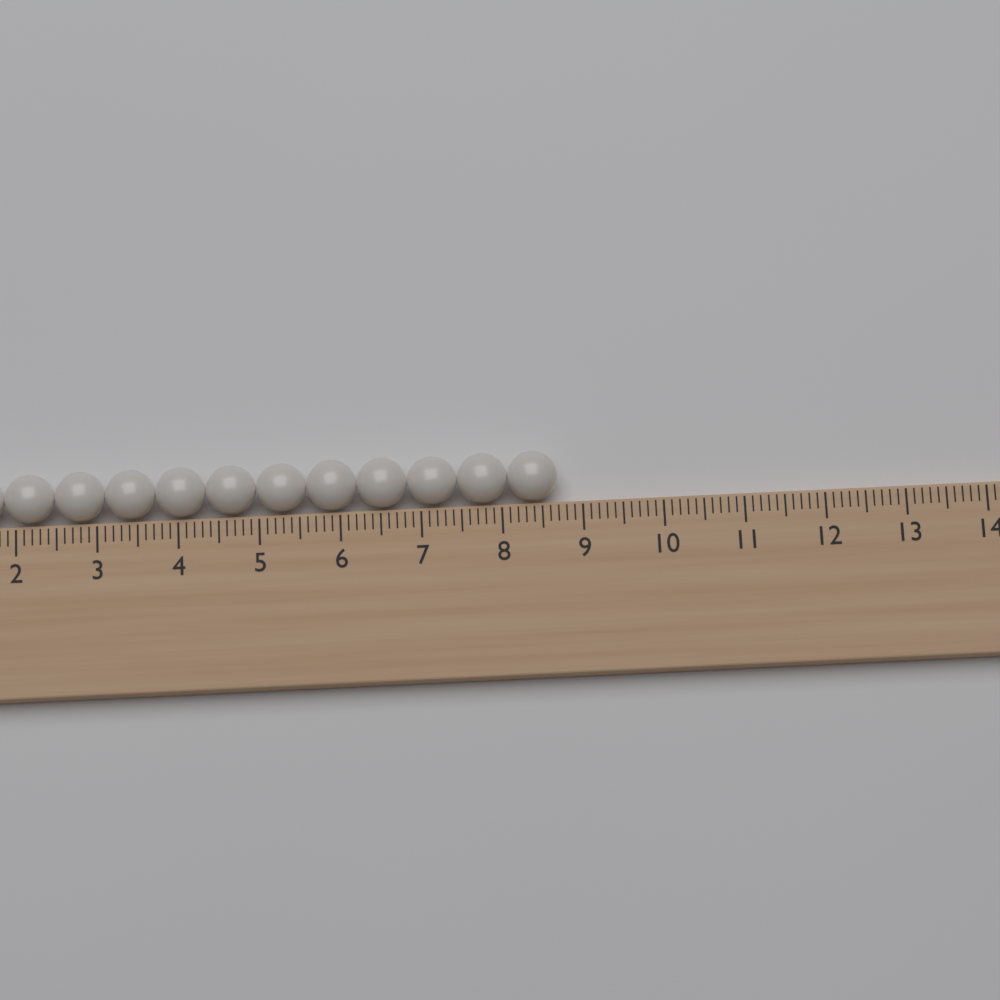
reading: 8.7 (no unit)
